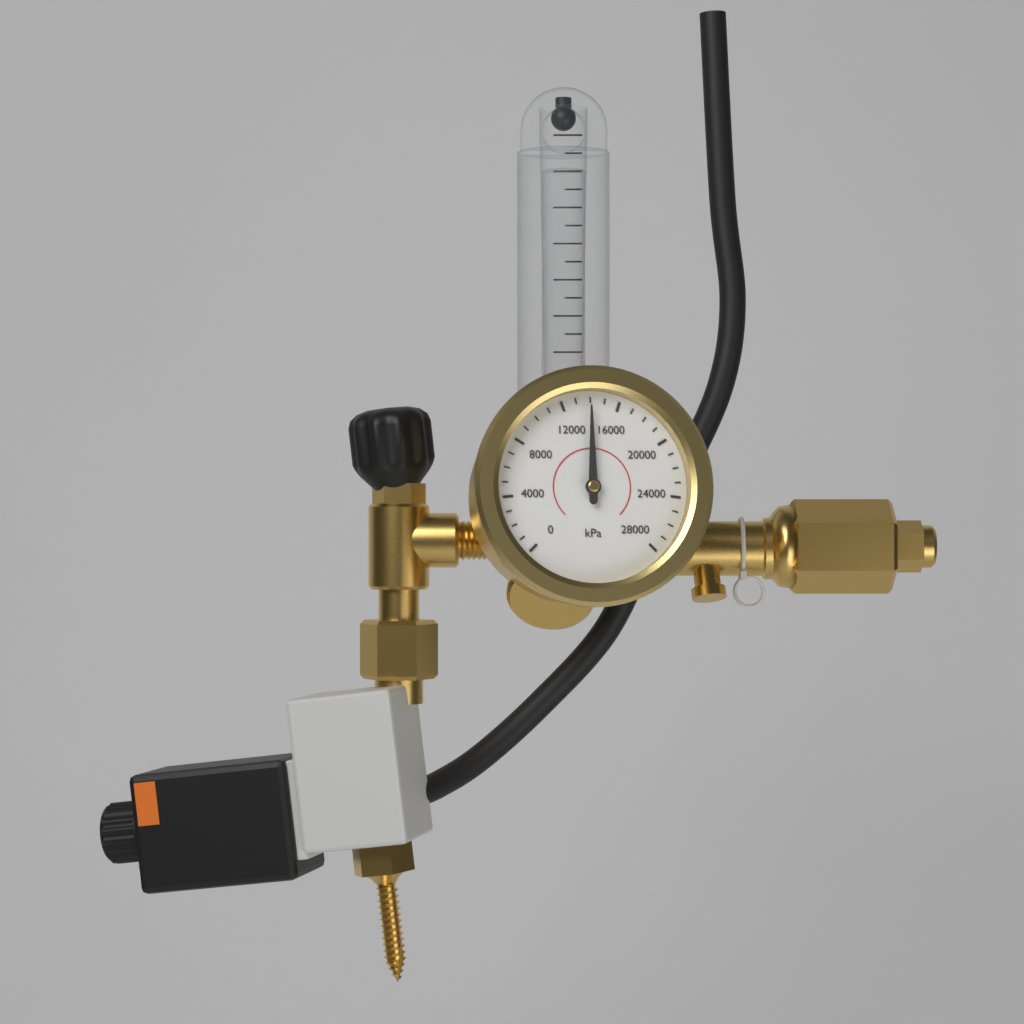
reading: 14000 kPa
